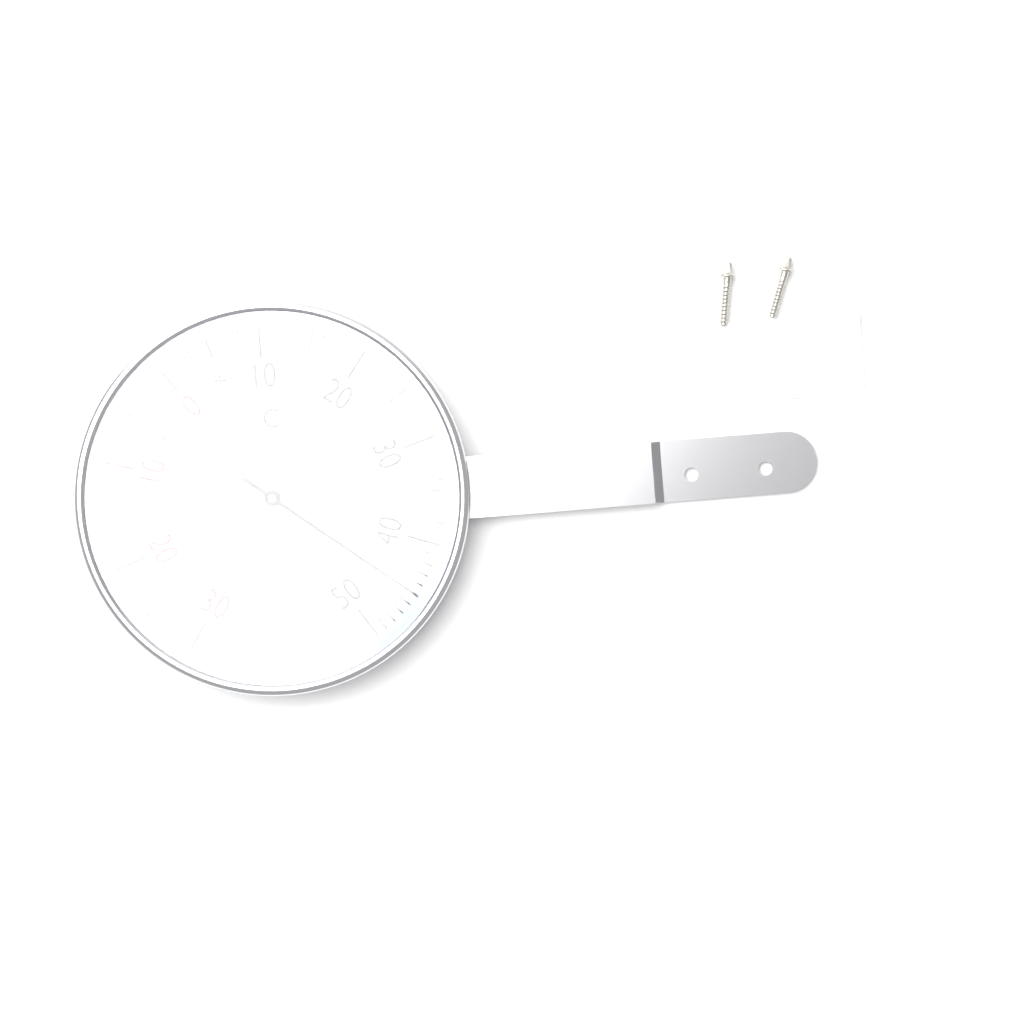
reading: 45 °C
